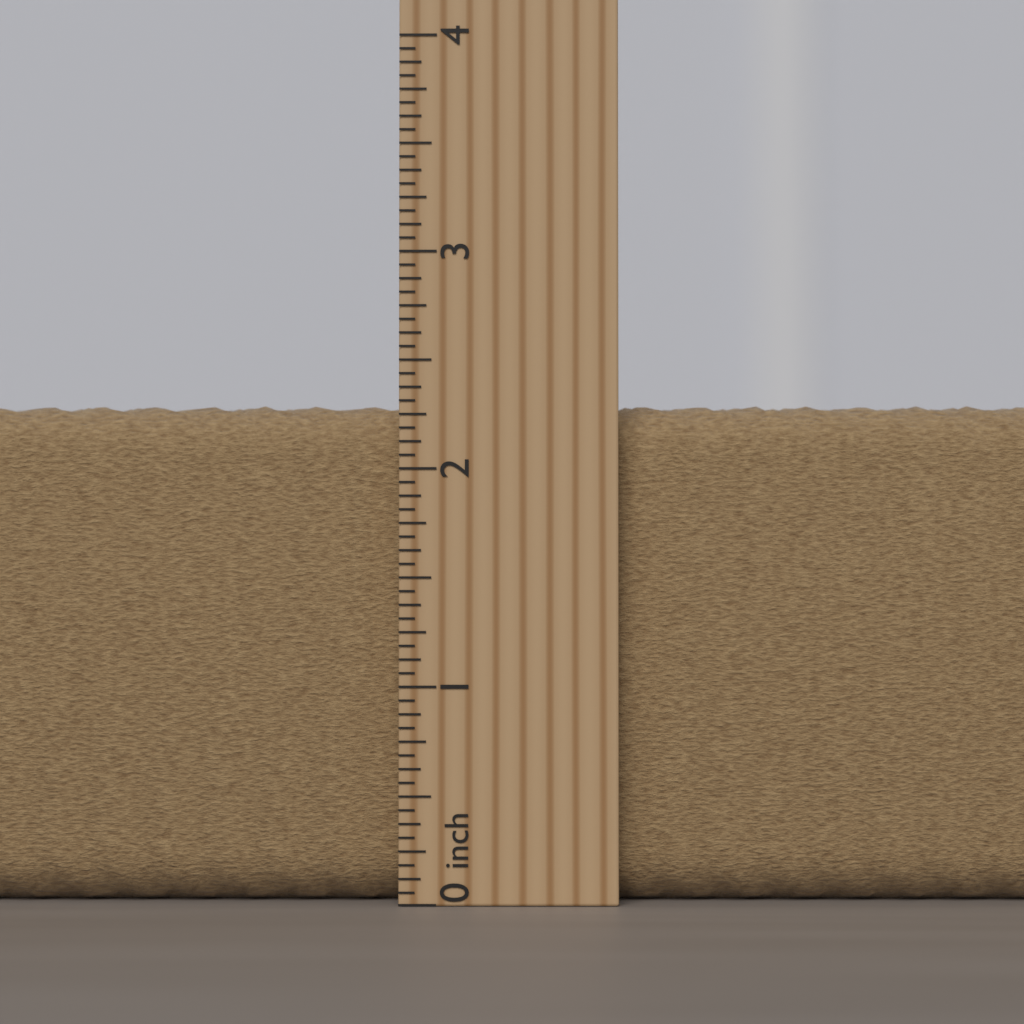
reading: 2.3125 inch
